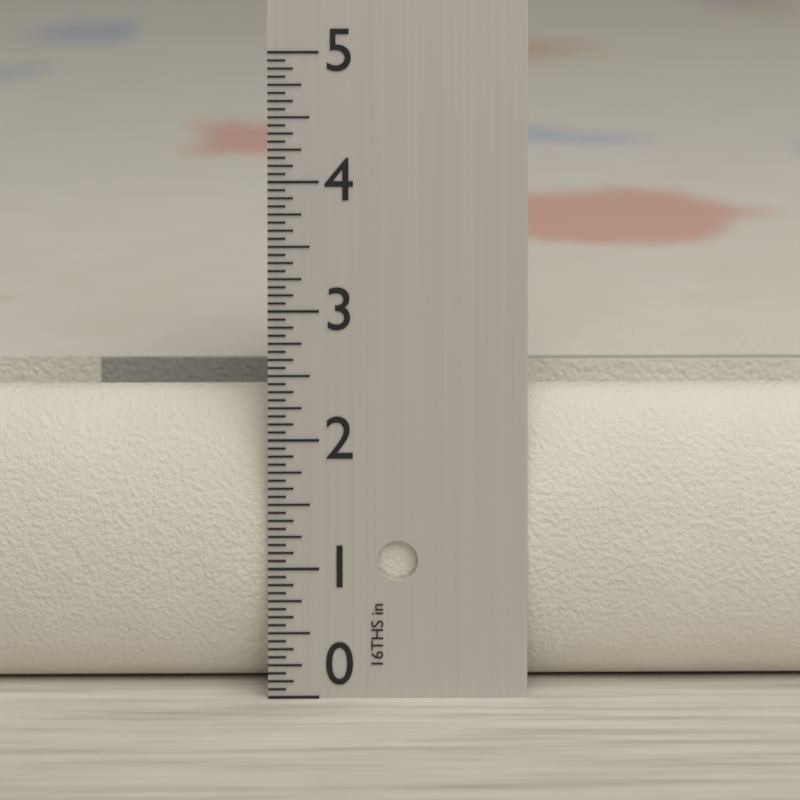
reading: 2.3125 in
